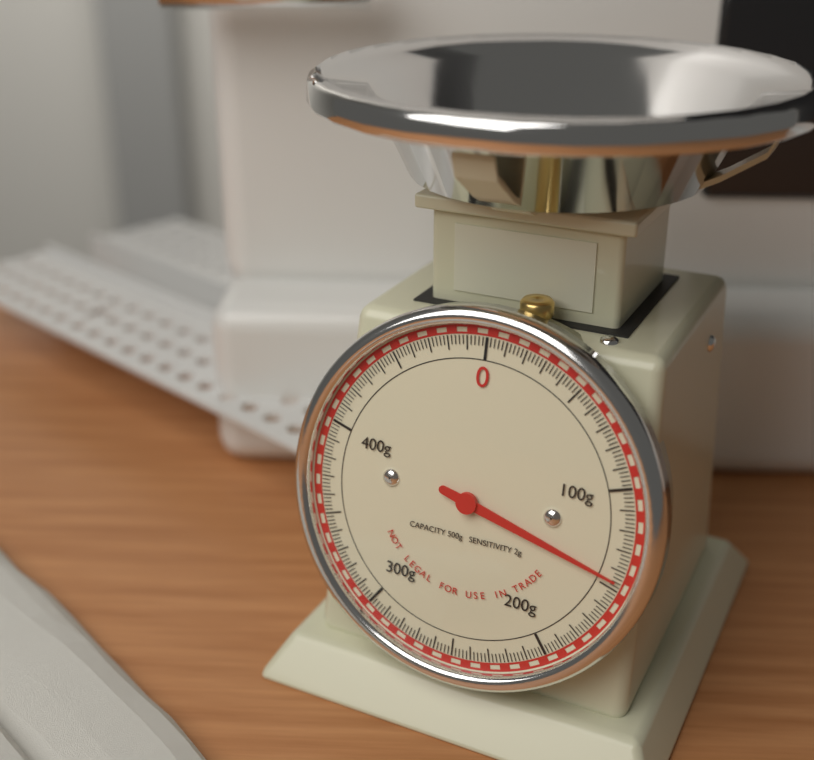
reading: 146 g
